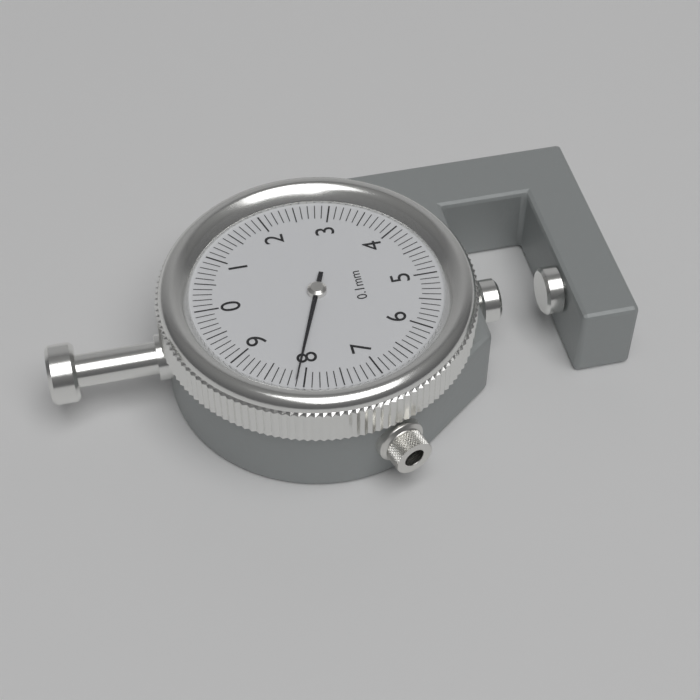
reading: 8.1 mm
